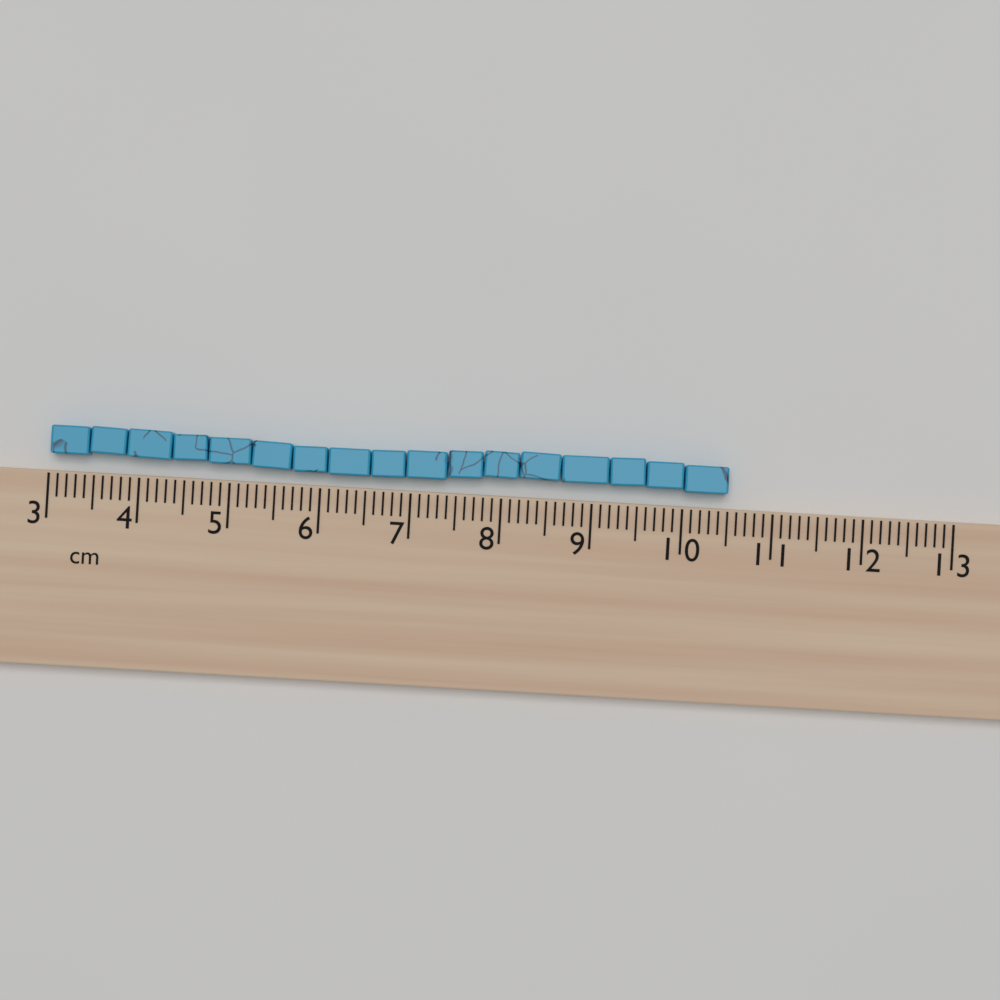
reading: 10.5 cm
